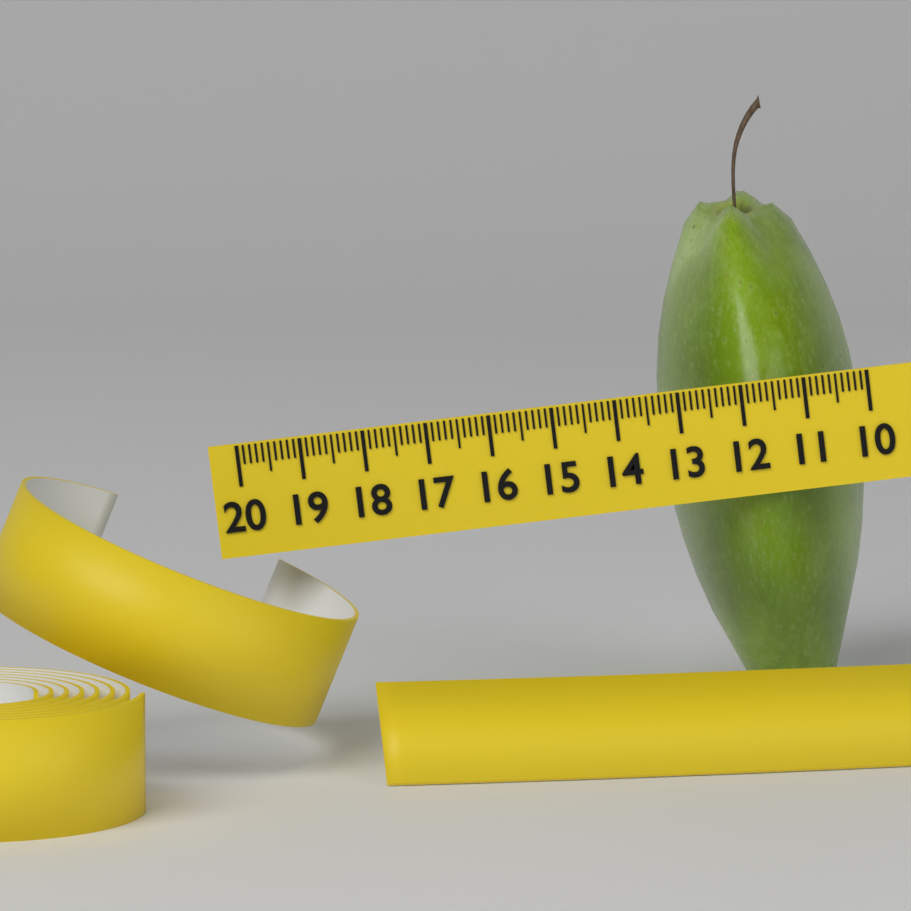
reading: 13.3 (no unit)
